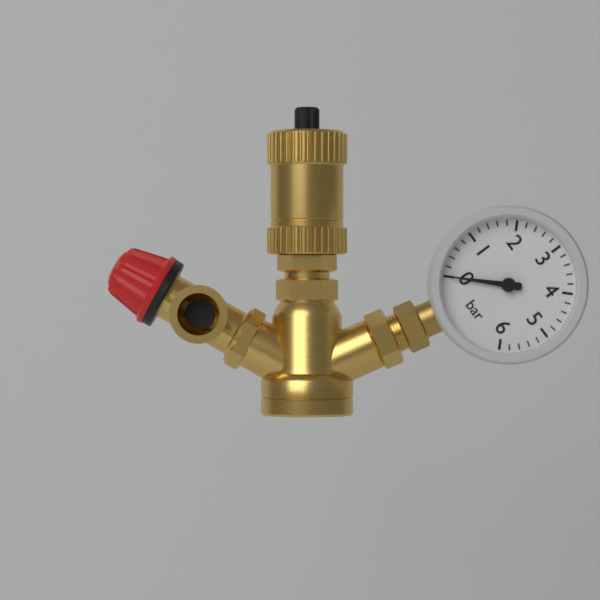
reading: 0.0 bar
